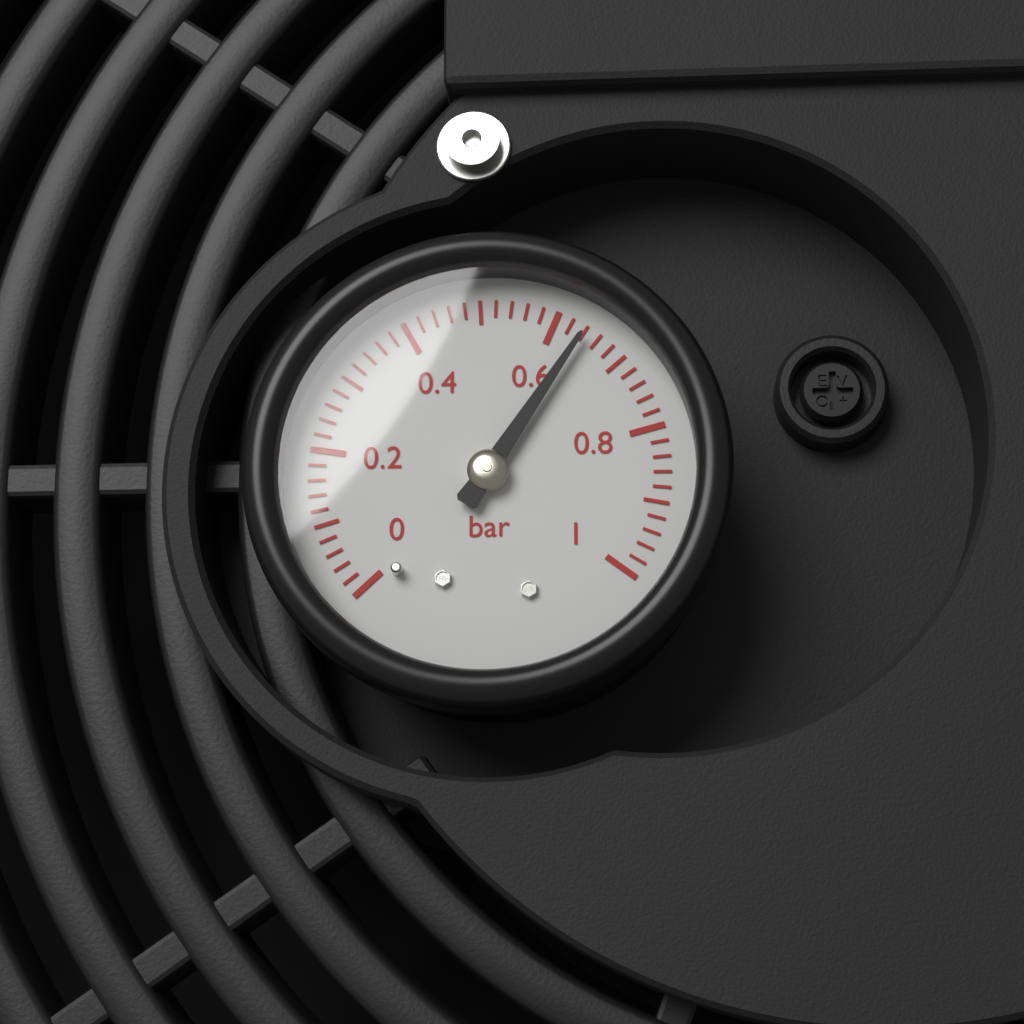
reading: 0.64 bar
